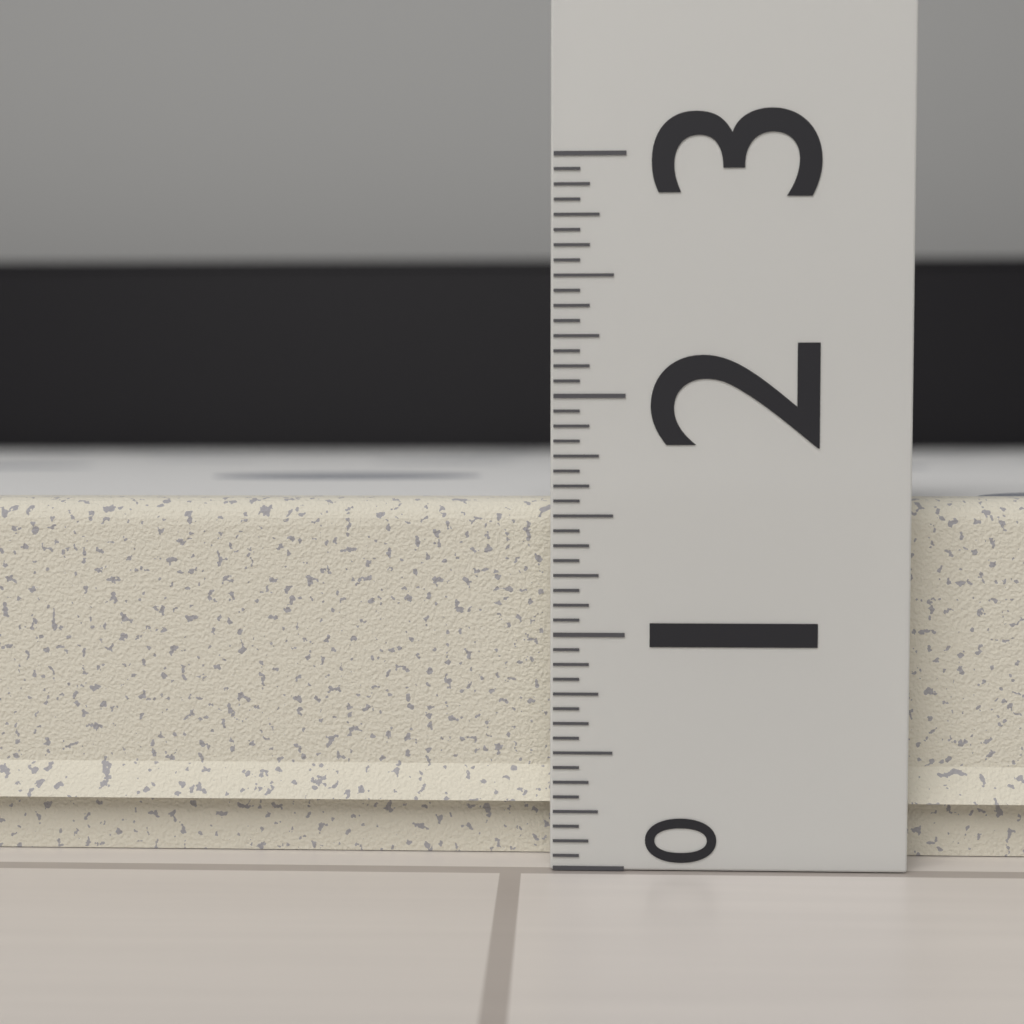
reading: 1.5625 (no unit)
